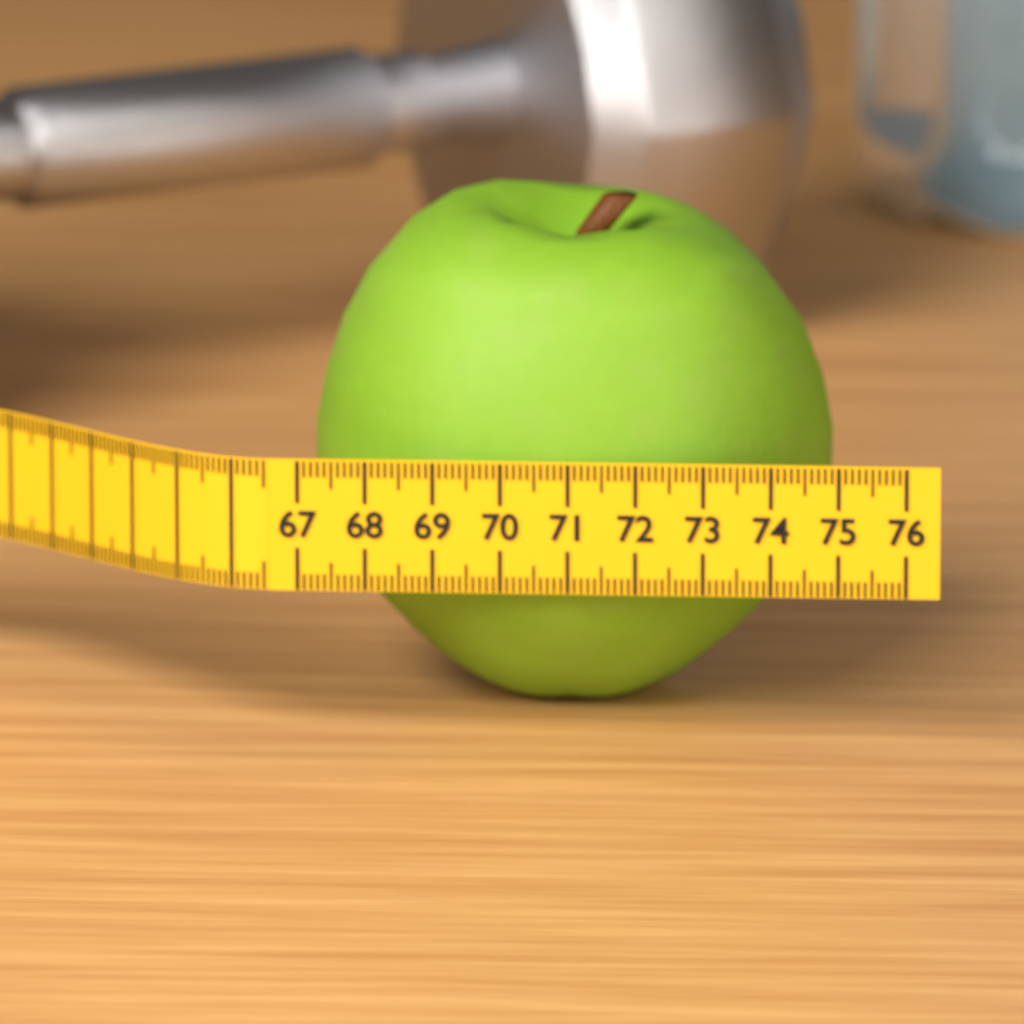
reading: 74.8 (no unit)
